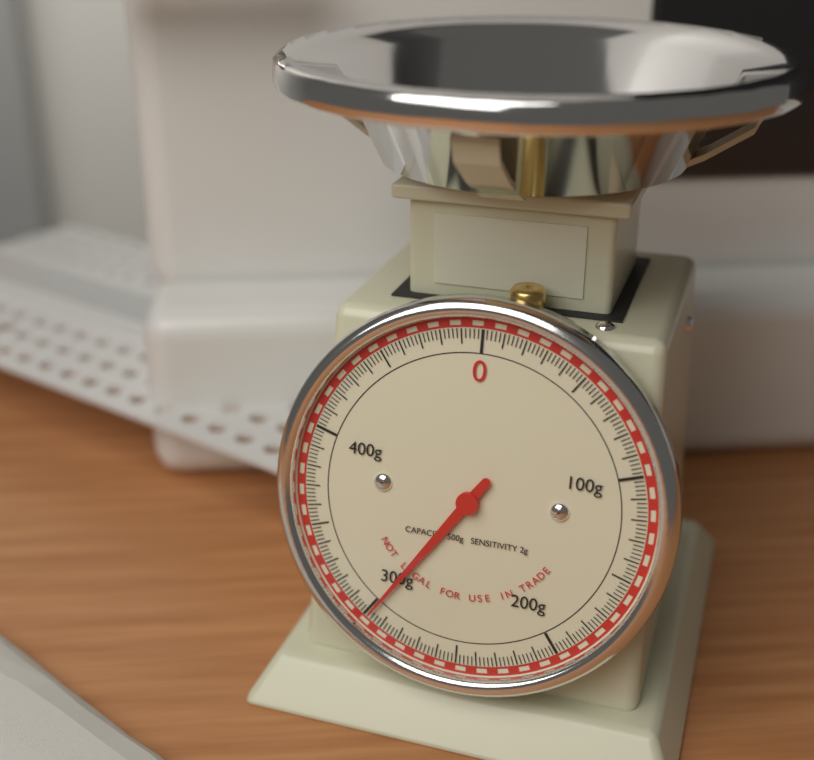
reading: 298 g
